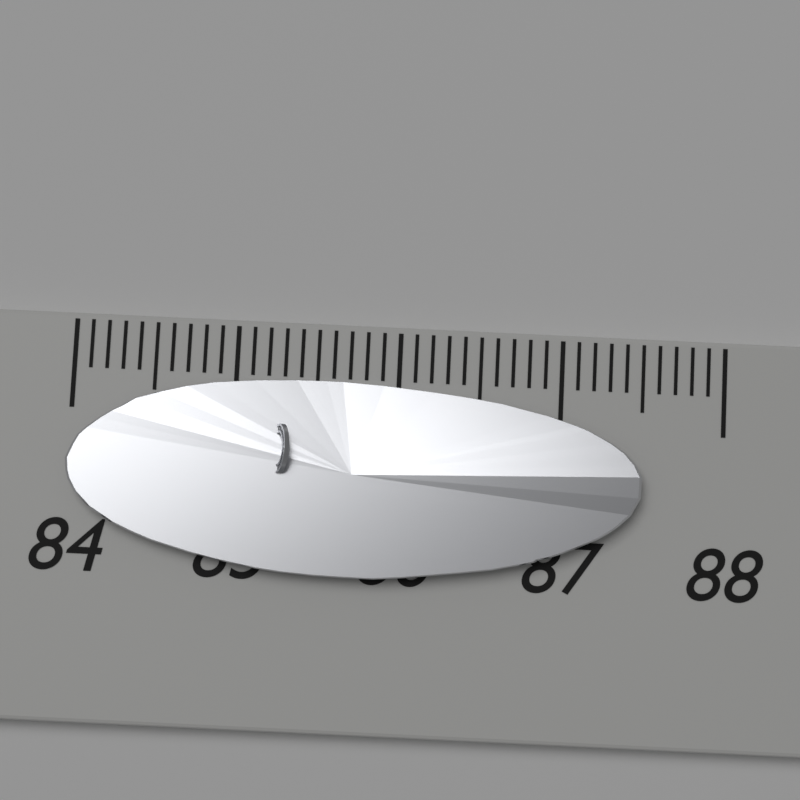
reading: 87.5 (no unit)
